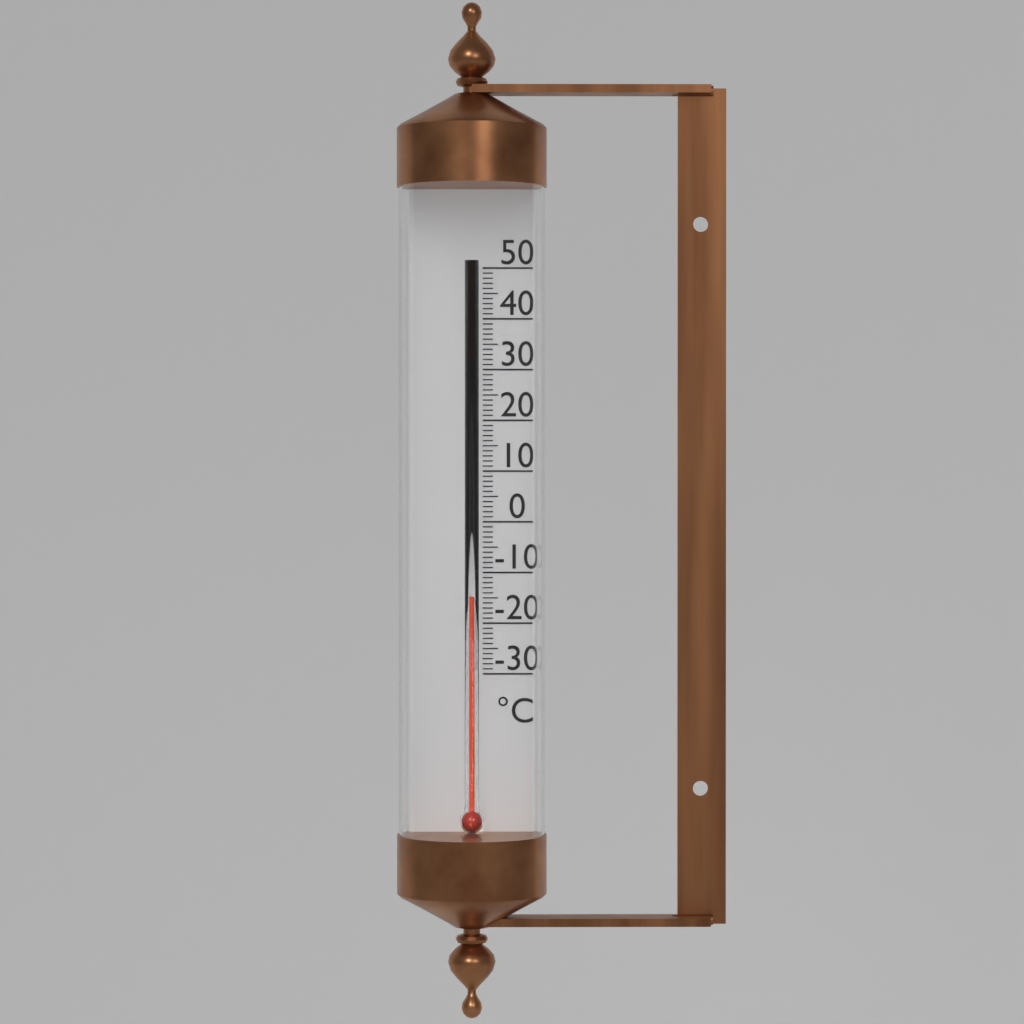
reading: -15 °C
